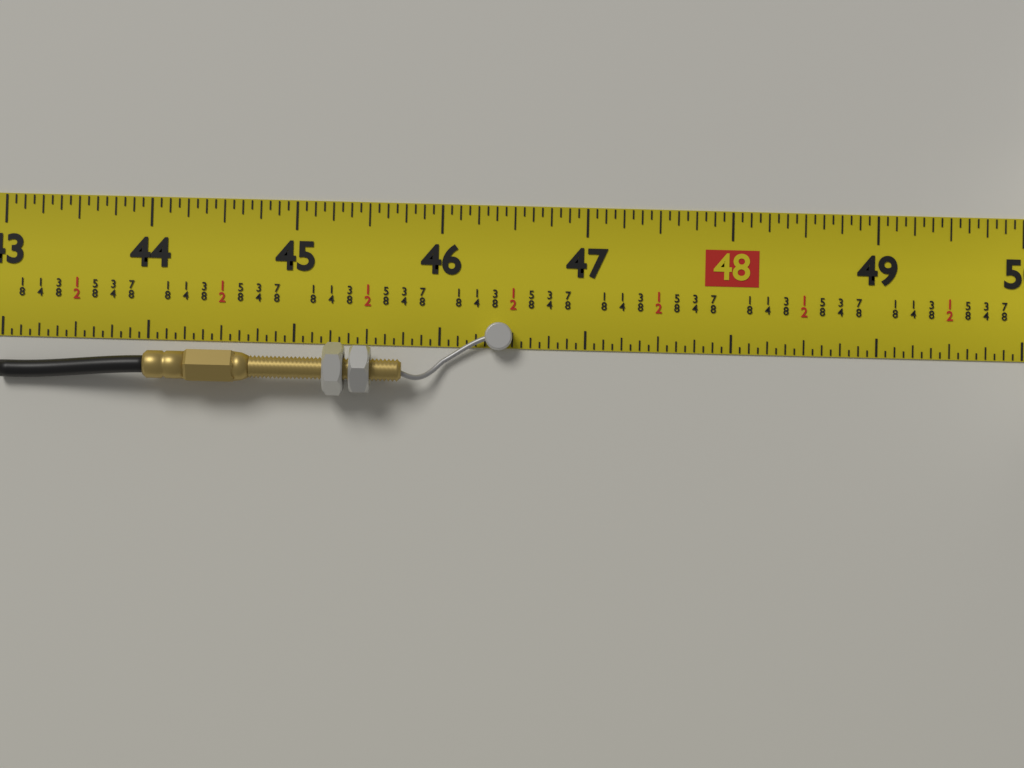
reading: 46.5000 in
